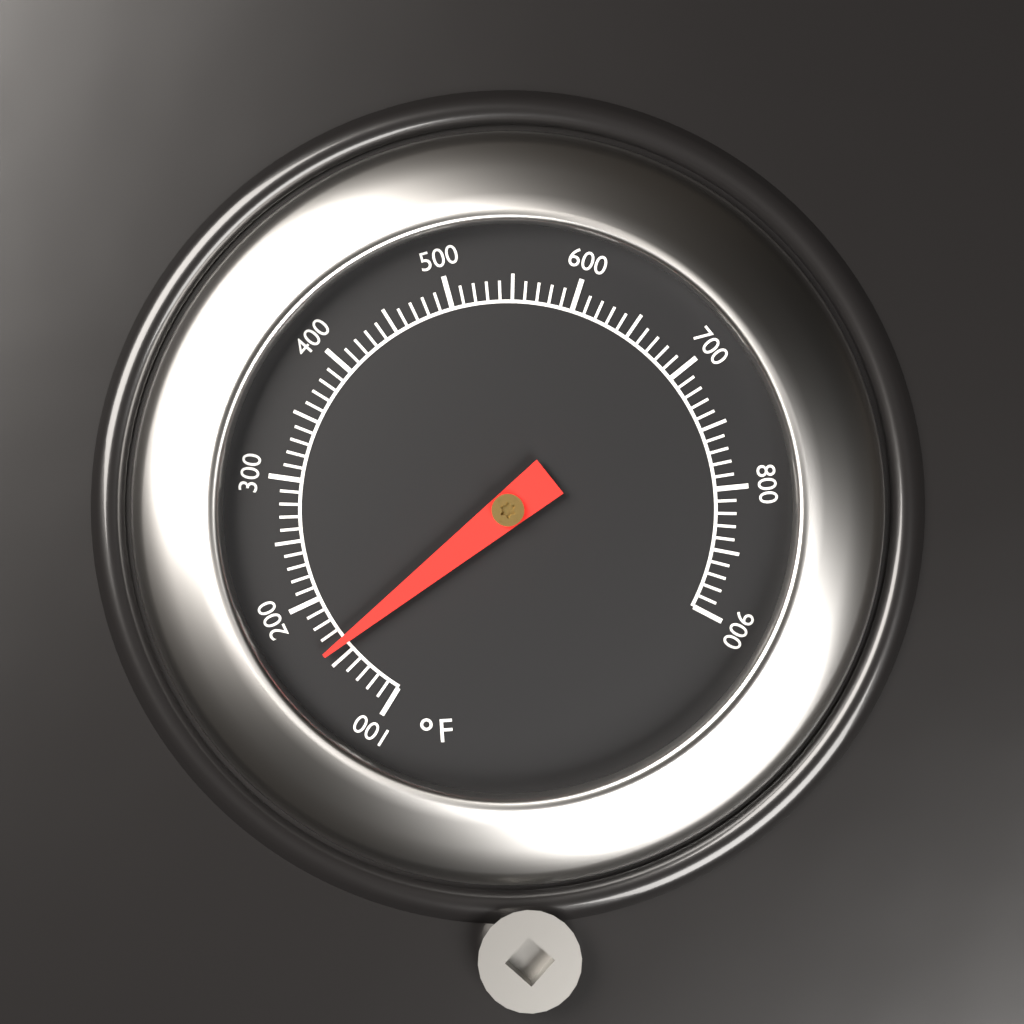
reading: 160 °F
